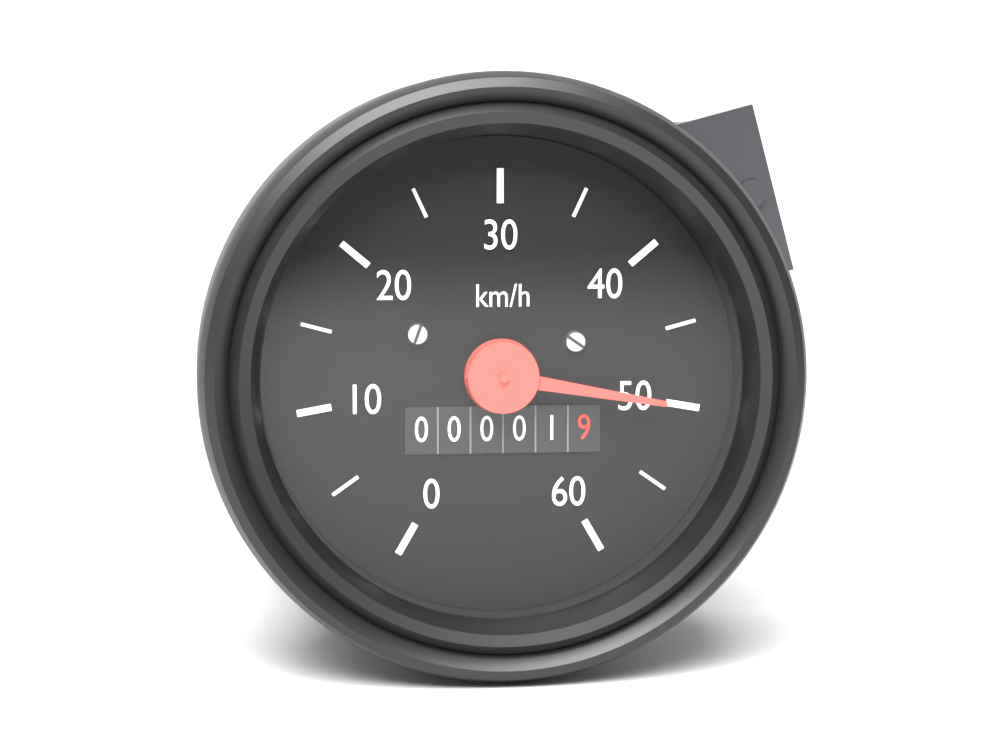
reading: 50 km/h
